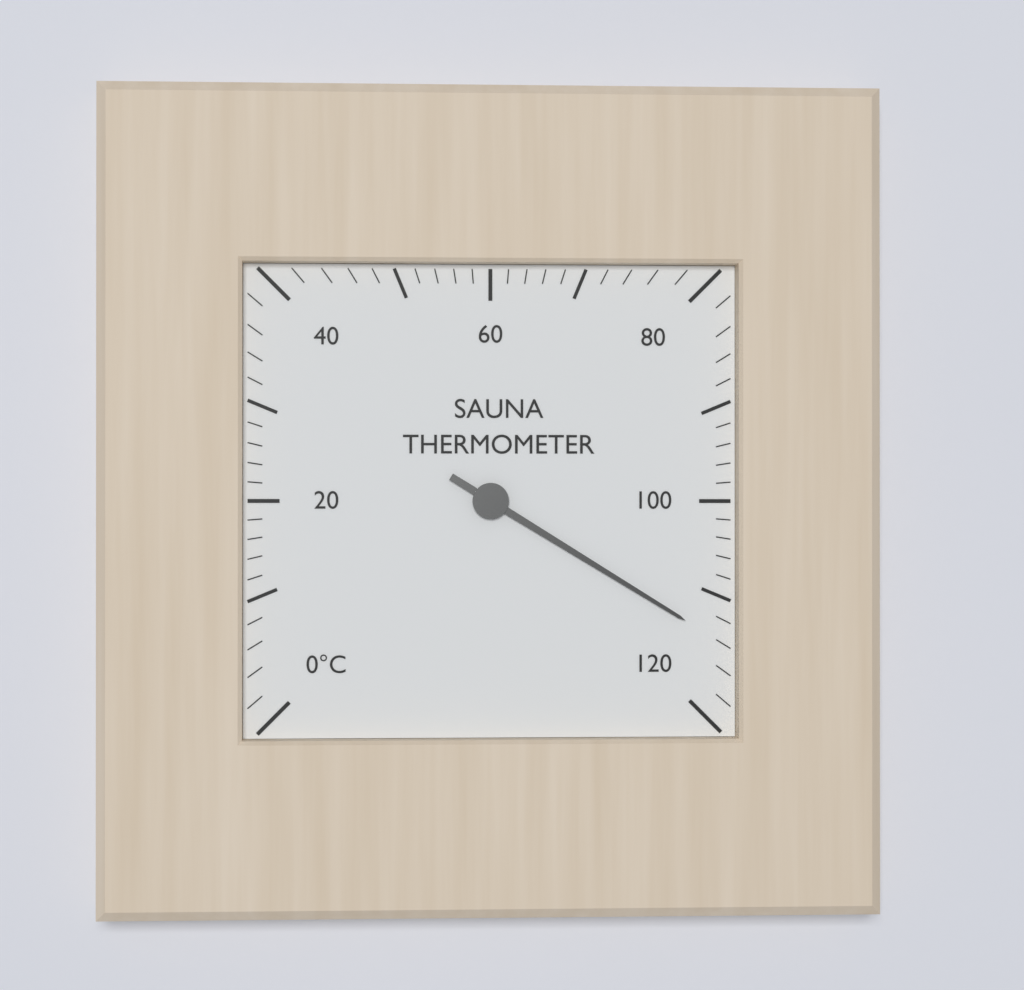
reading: 114 °C
